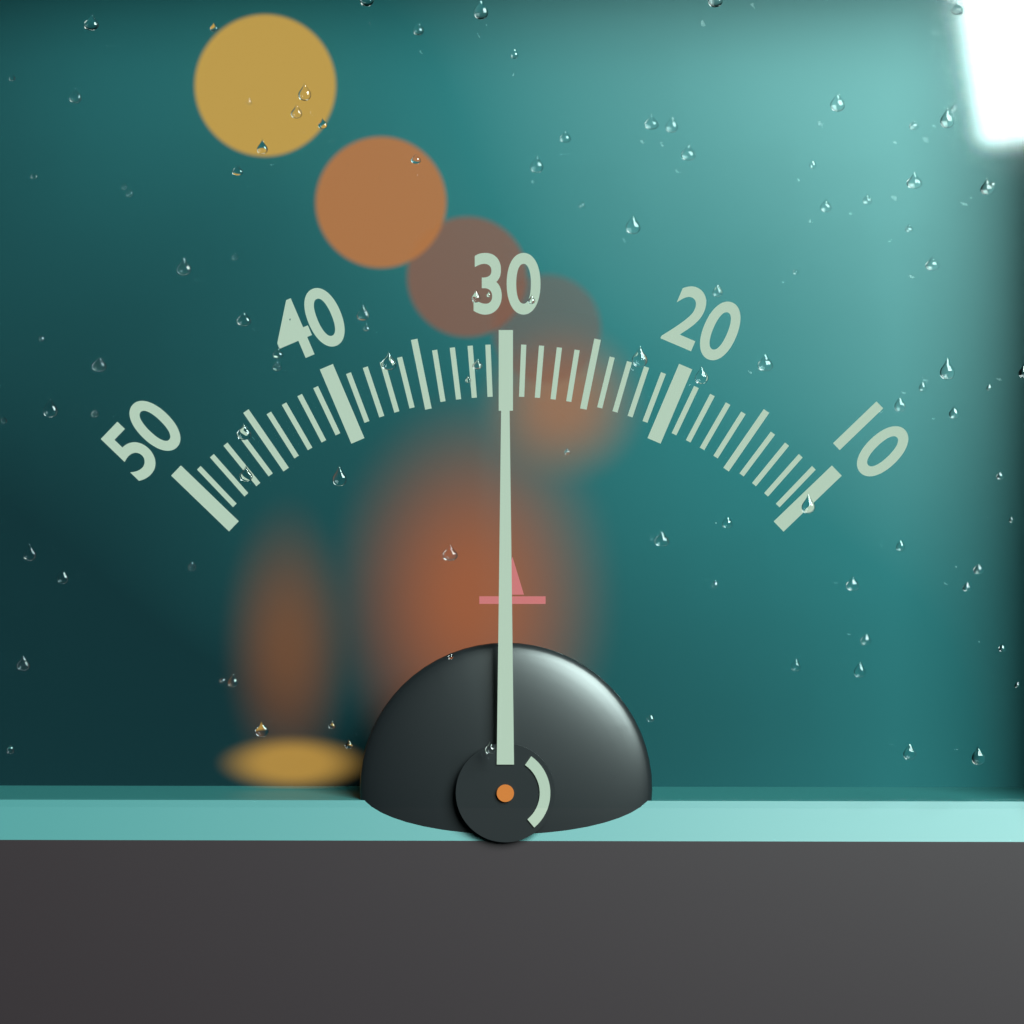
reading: 30 (no unit)
